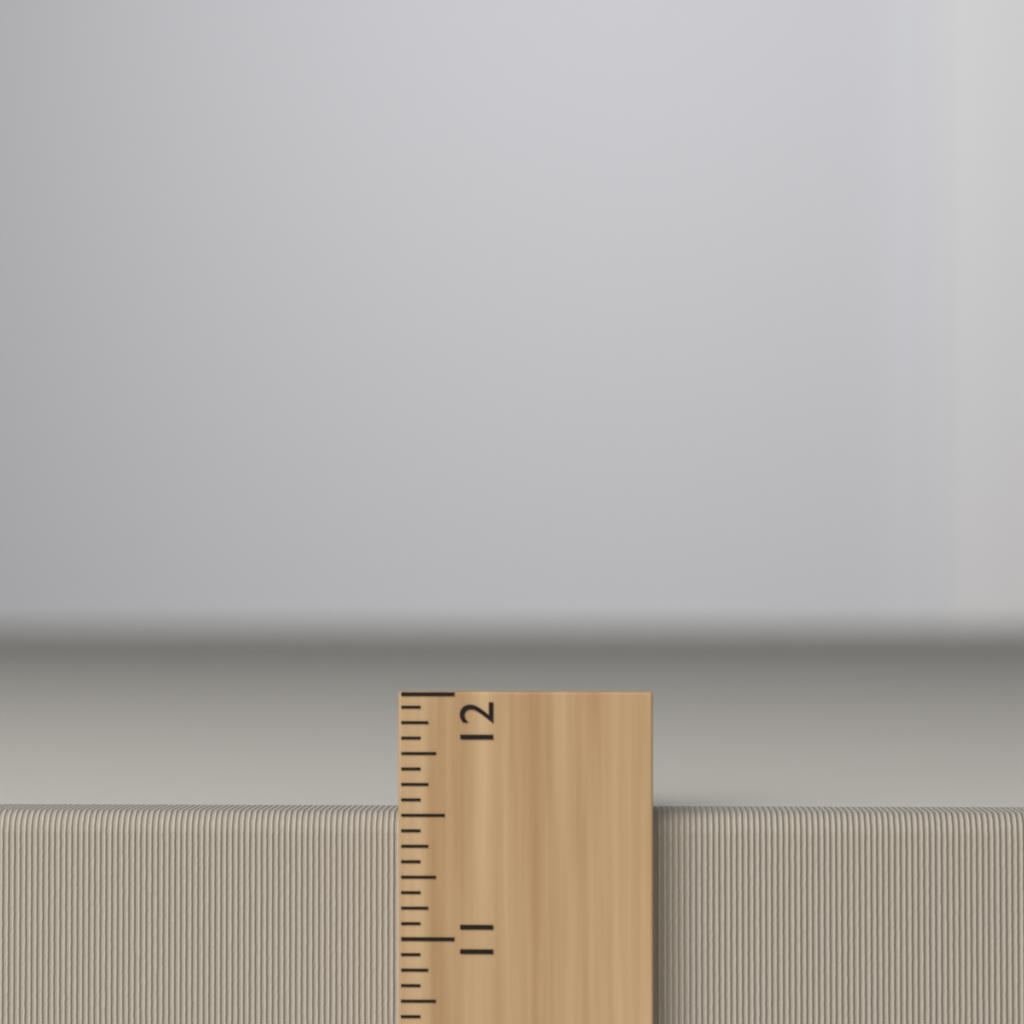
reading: 11.5000 inch
